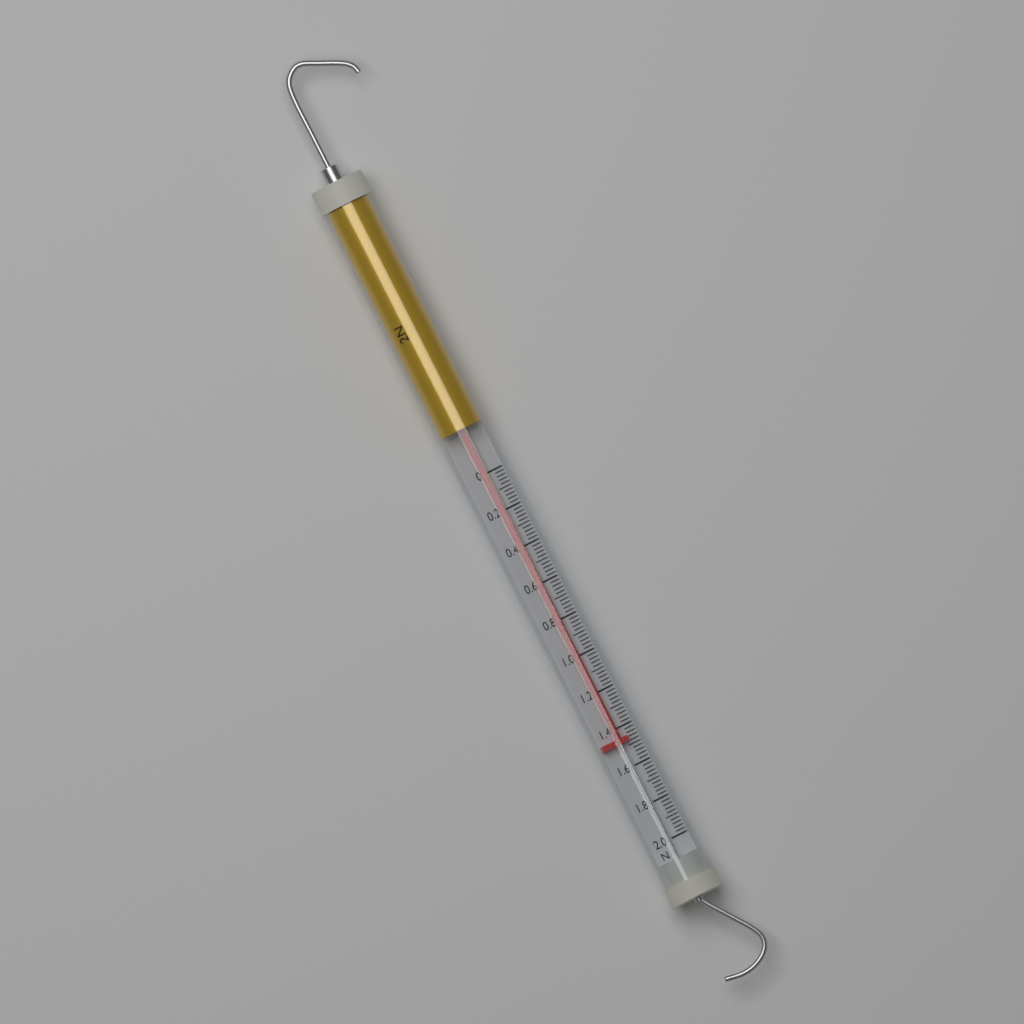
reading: 1.48 N
